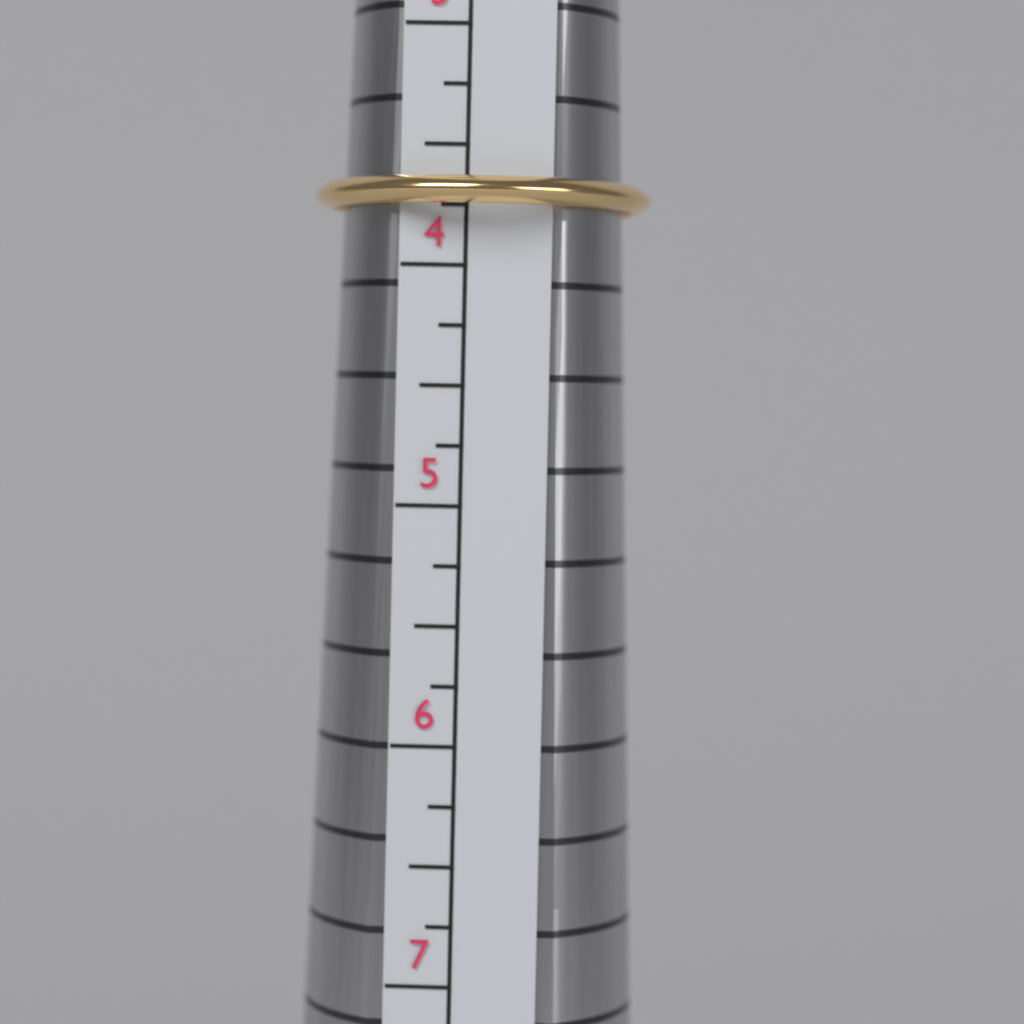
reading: 3.75 (no unit)
